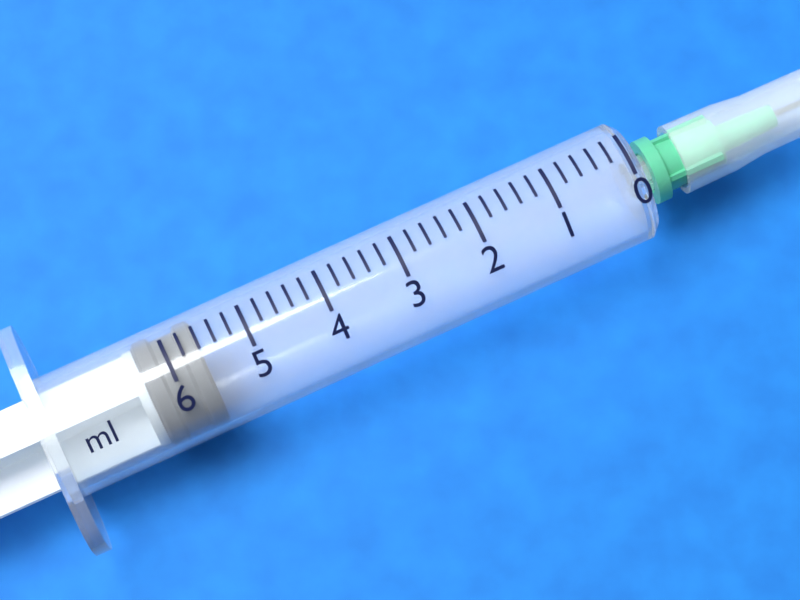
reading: 5.6 ml
